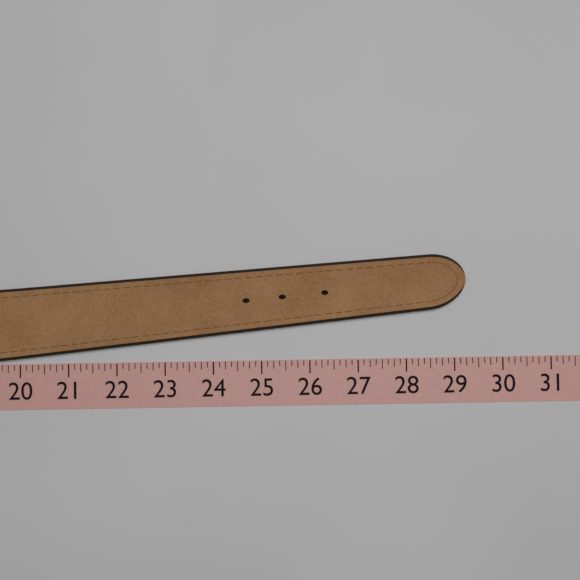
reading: 29.250 (no unit)
